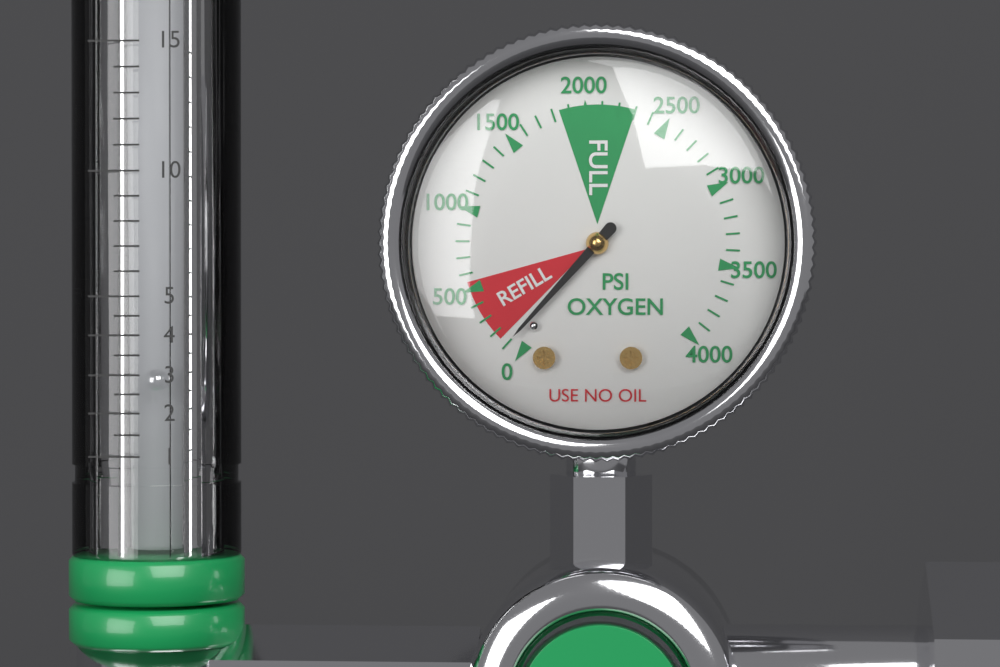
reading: 100 psi
